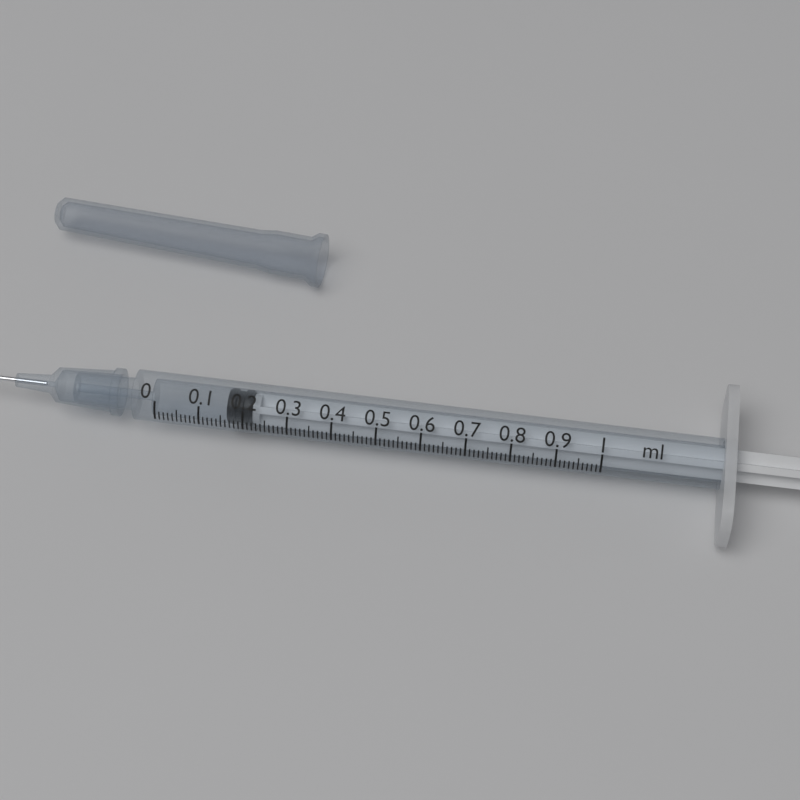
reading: 0.16 ml
